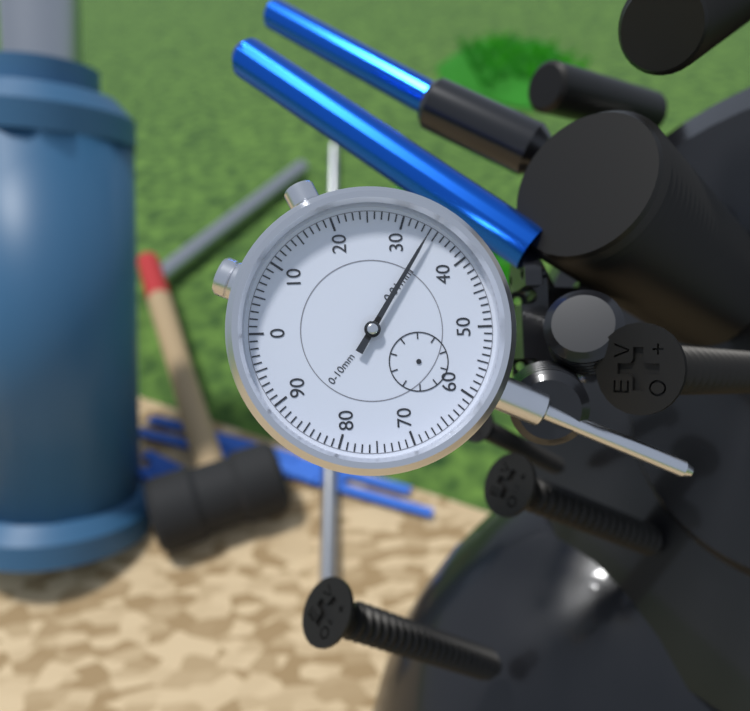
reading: 0.34 mm
